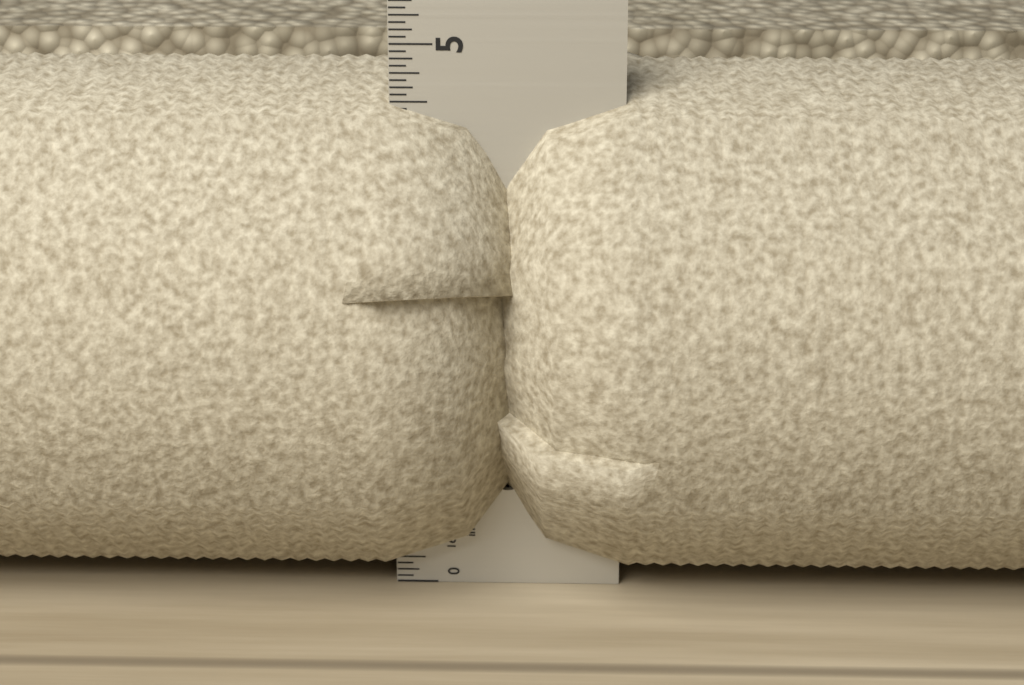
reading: 4.7500 in
